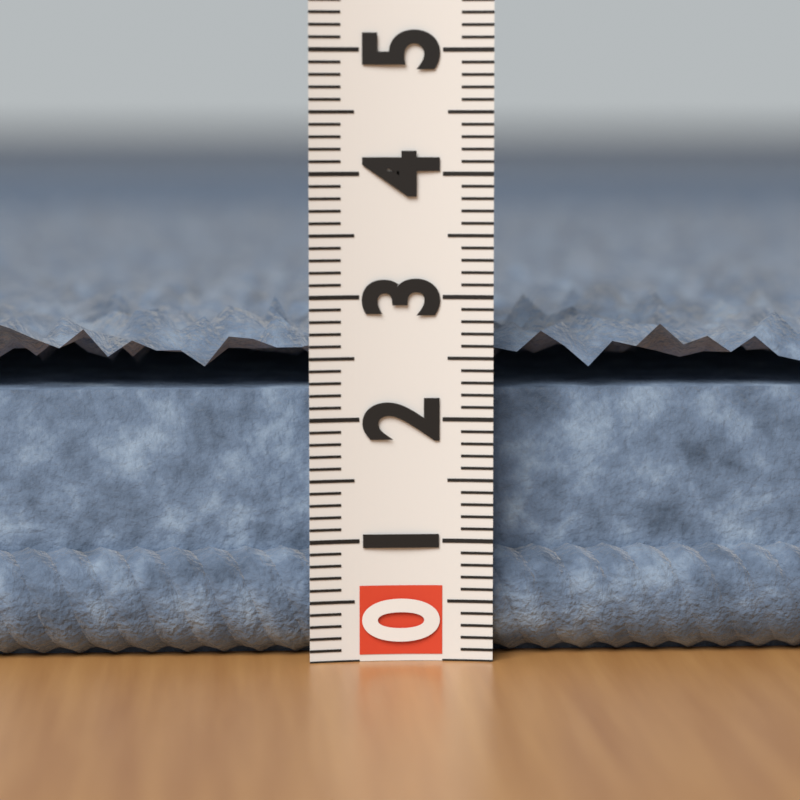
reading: 2.9 (no unit)
